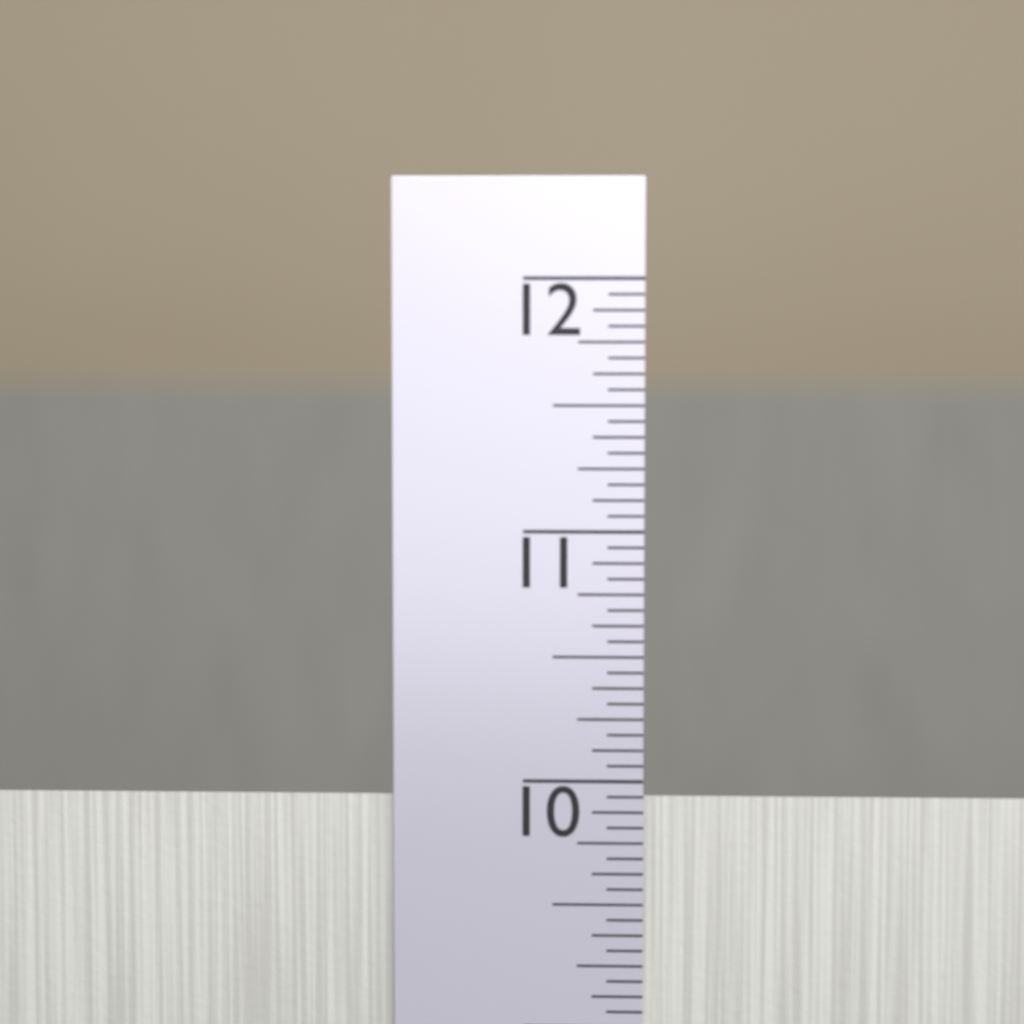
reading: 9.9375 in
